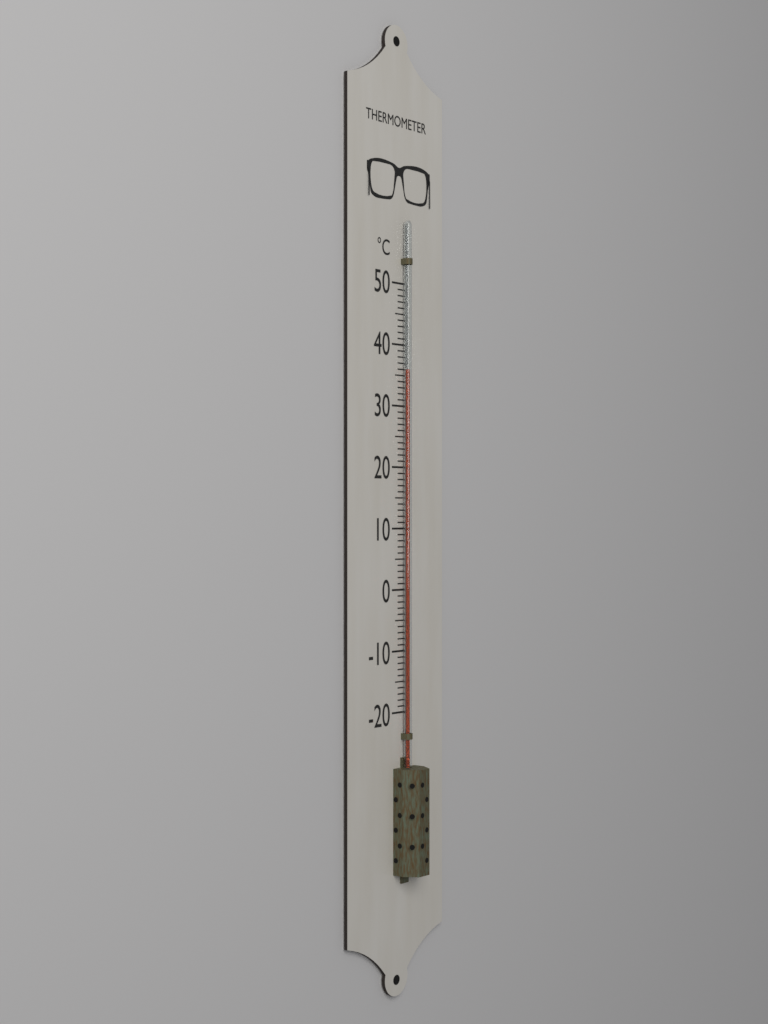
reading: 36 °C
